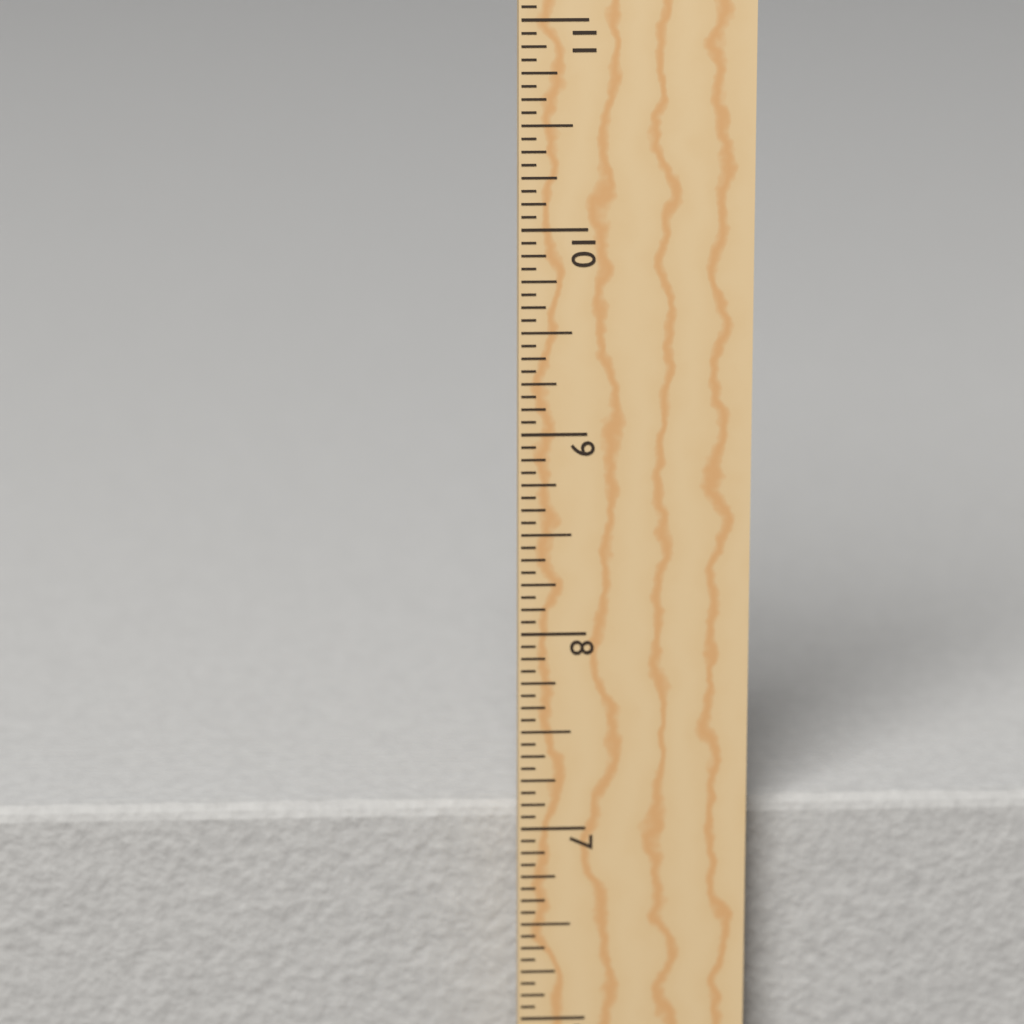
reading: 7.0625 in
